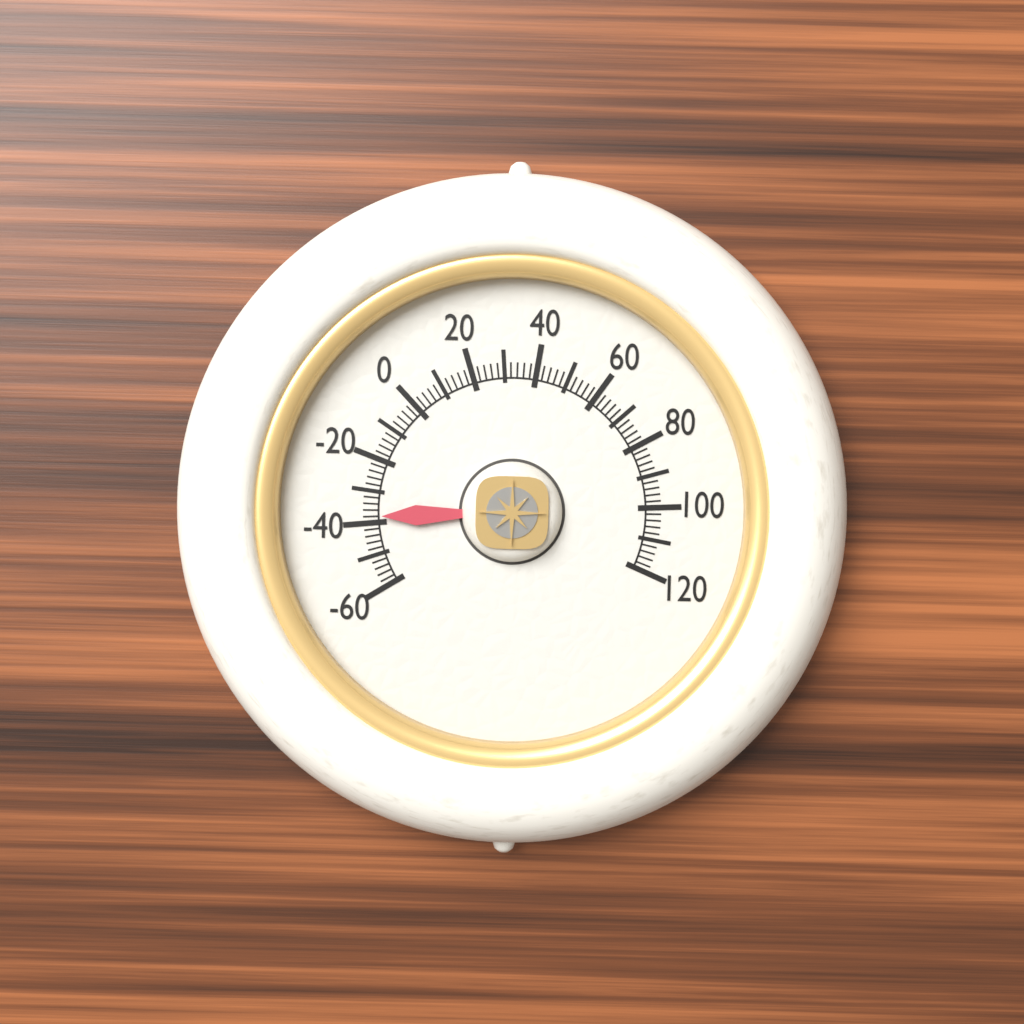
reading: -38 (no unit)
